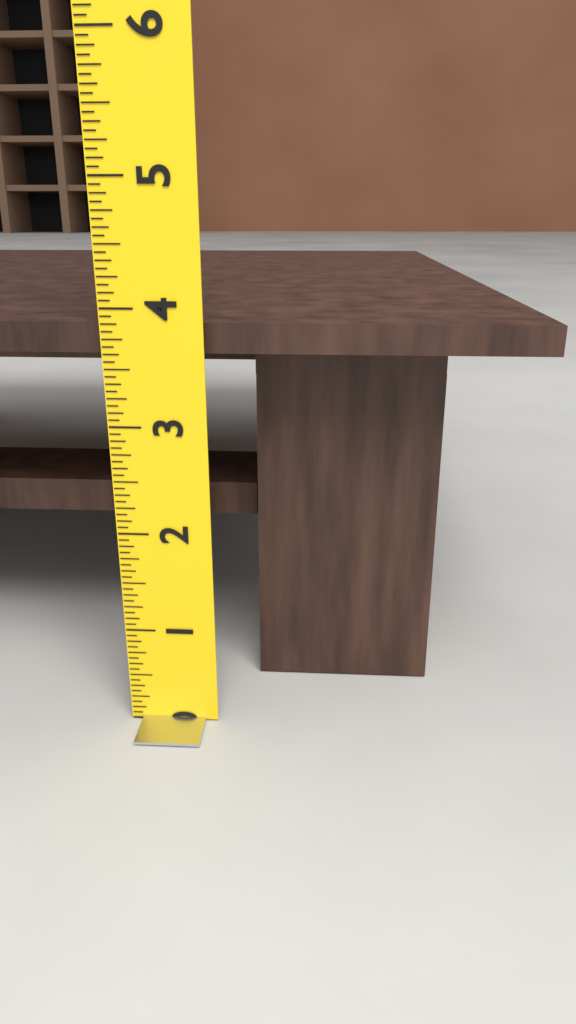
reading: 3.8750 (no unit)
